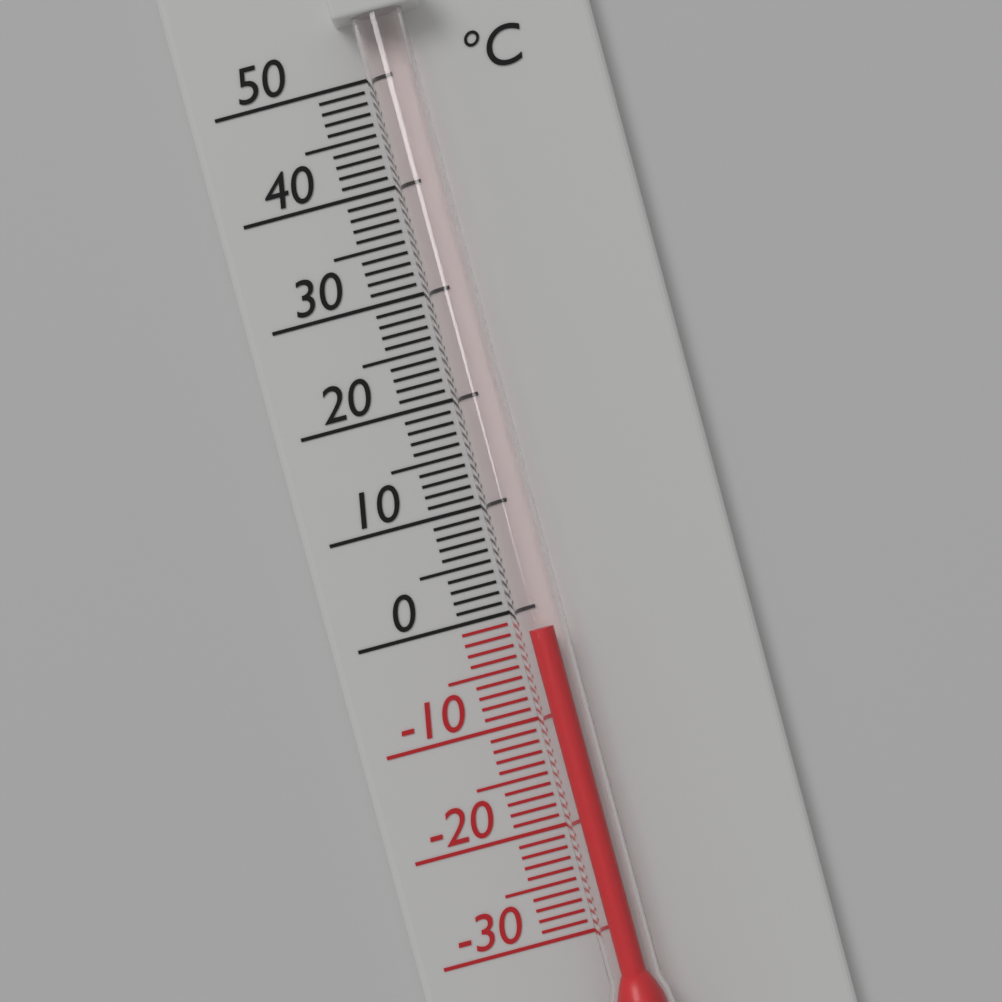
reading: -2 °C
